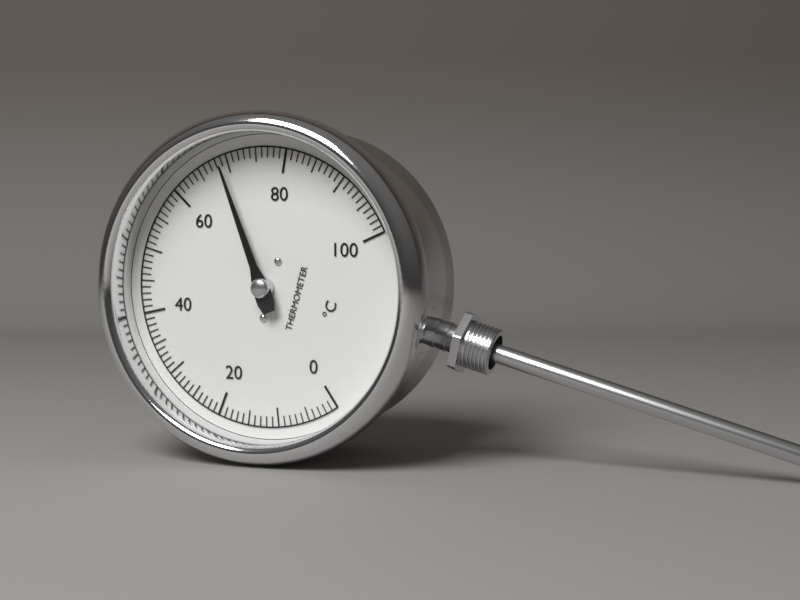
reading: 69 °C
